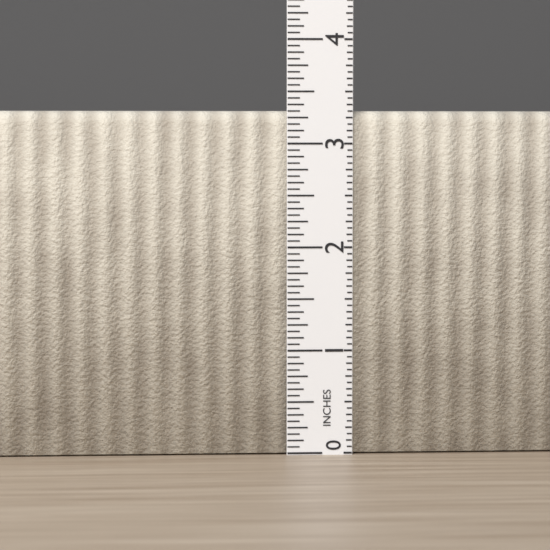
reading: 3.3125 in
